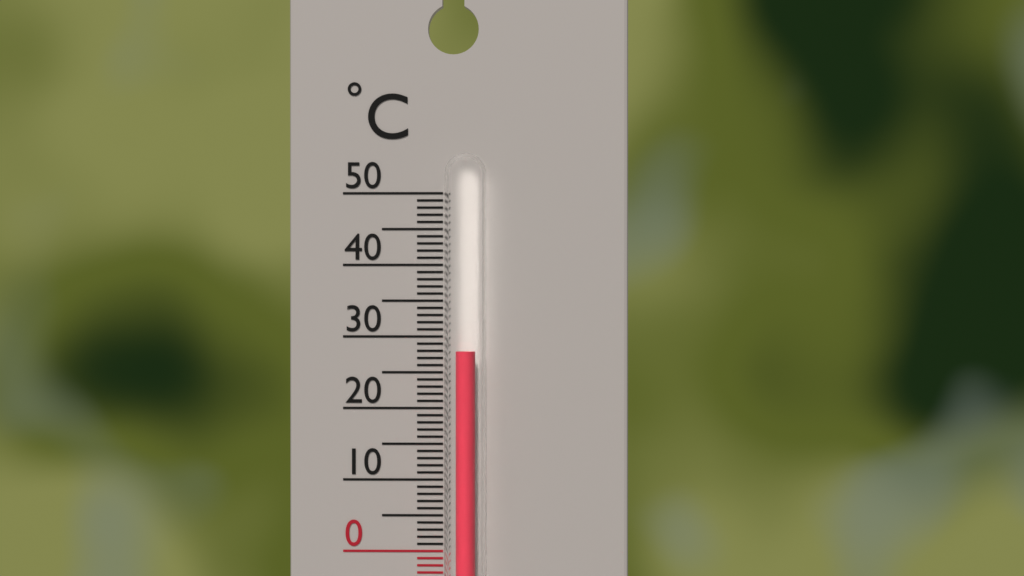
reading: 28 °C
